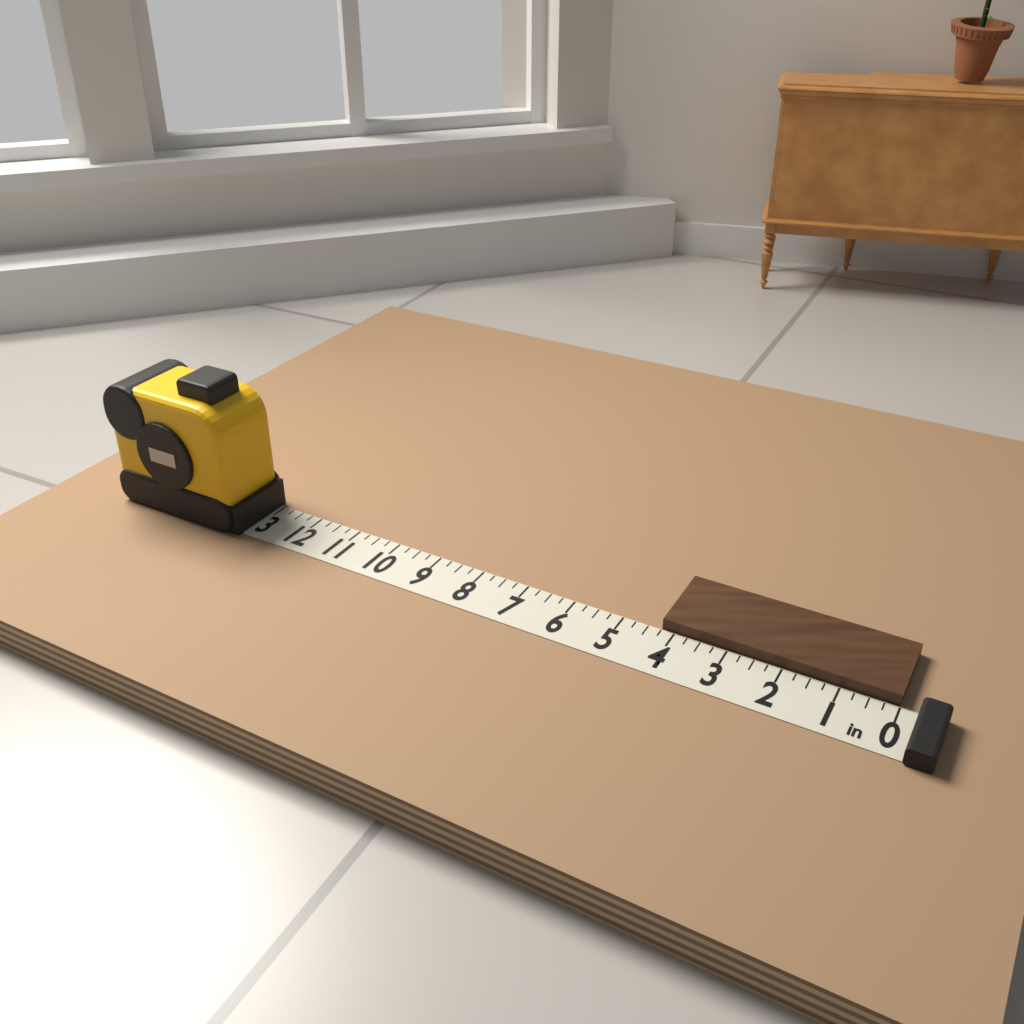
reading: 4.25 in
